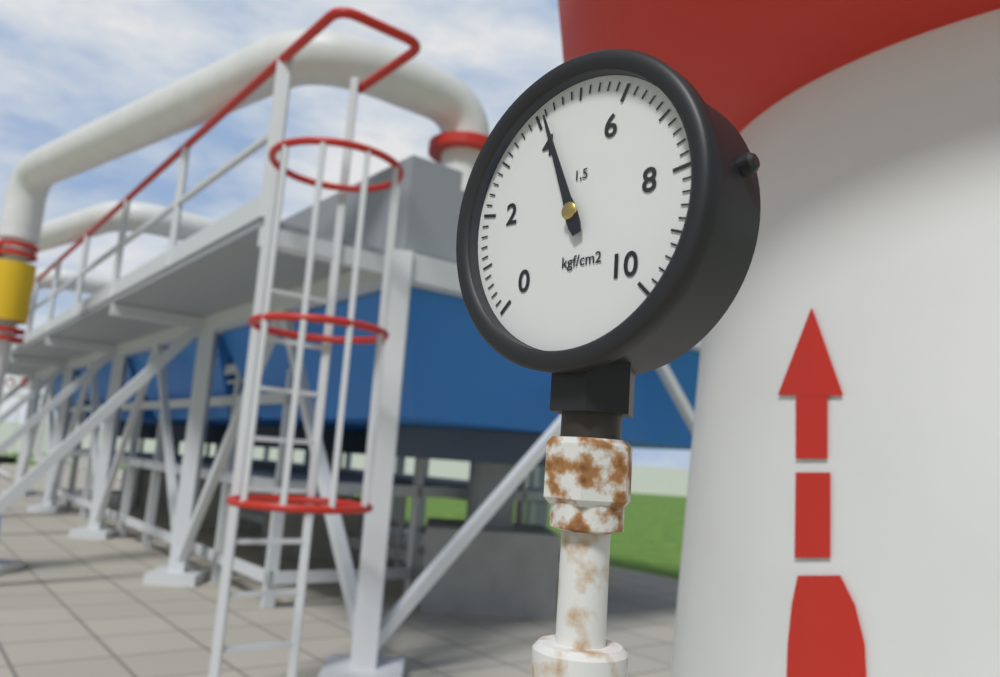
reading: 4.2 kgf/cm²
